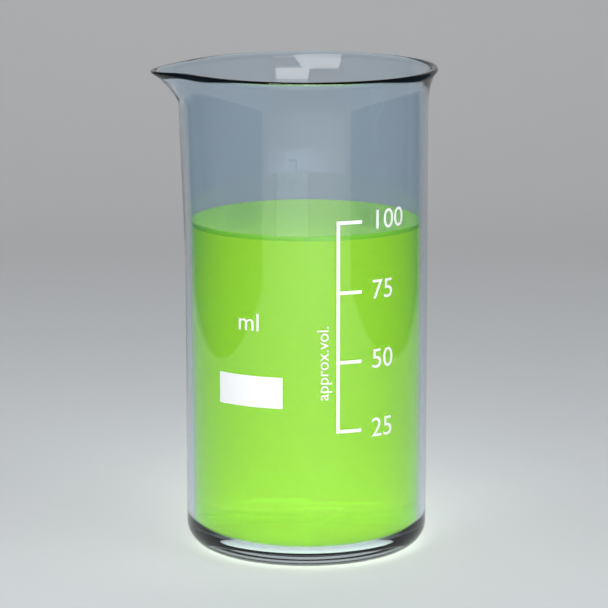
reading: 95 ml
